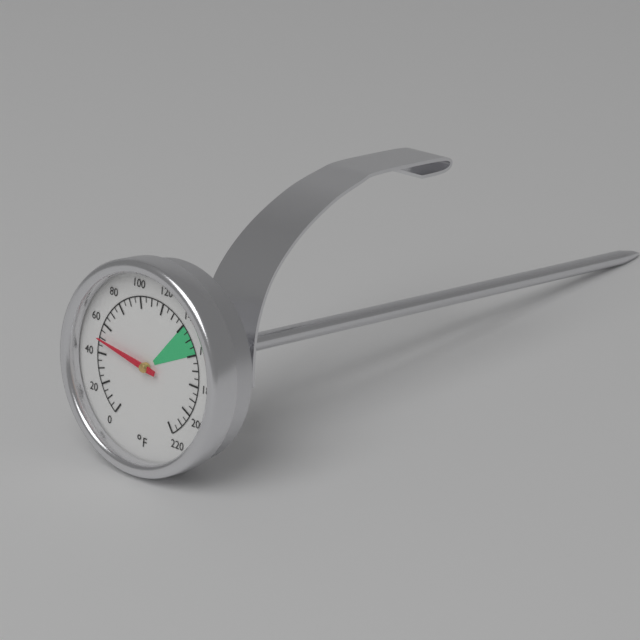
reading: 50 °F
